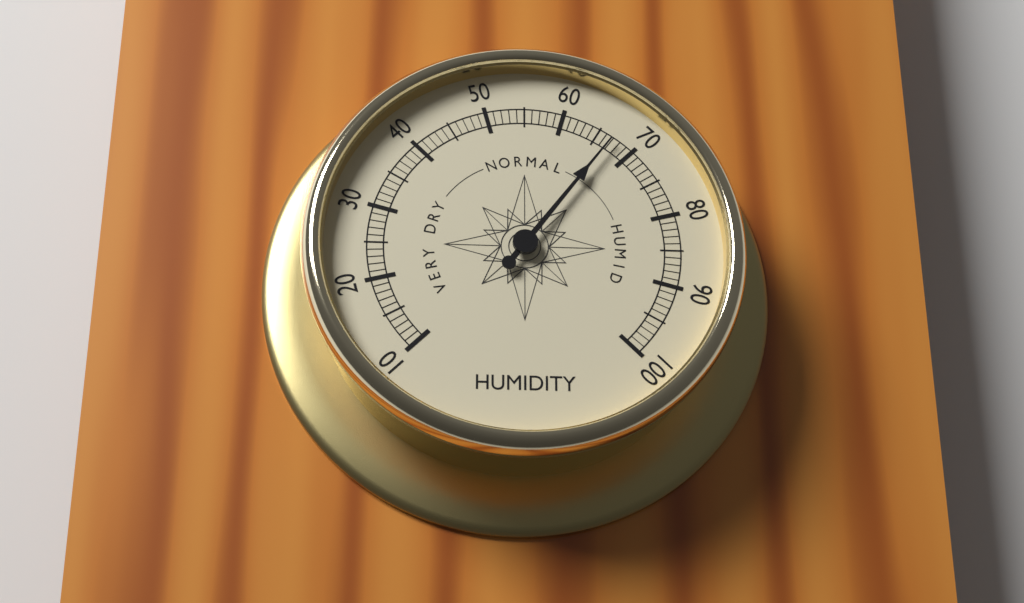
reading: 67 (no unit)
